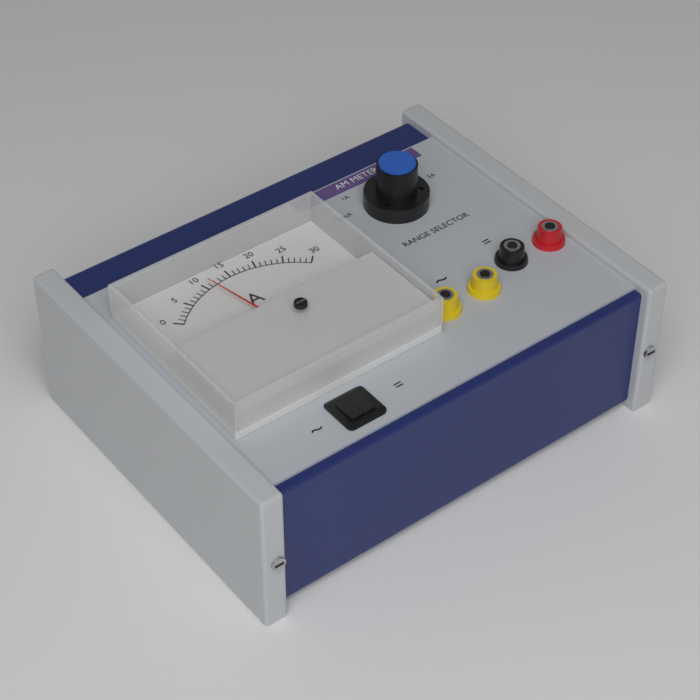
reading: 11 A
